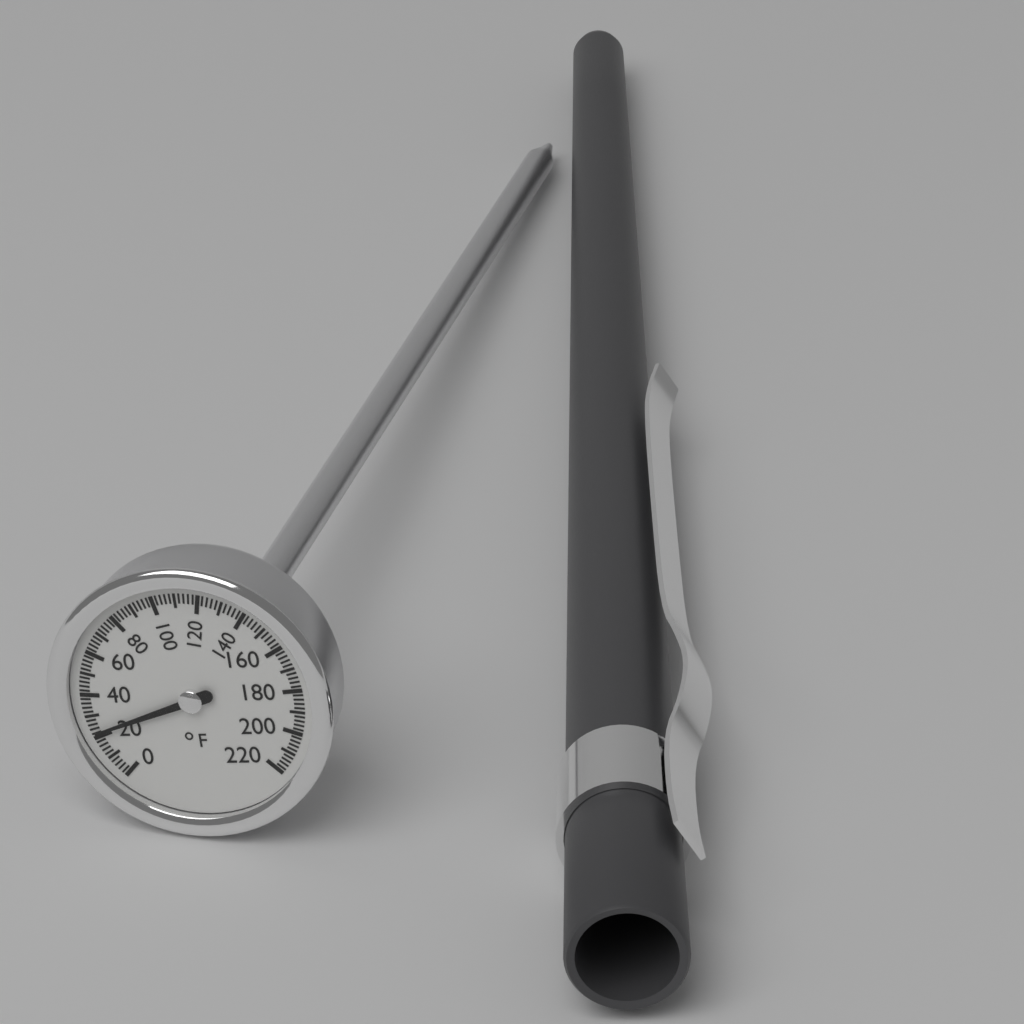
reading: 22 °F
